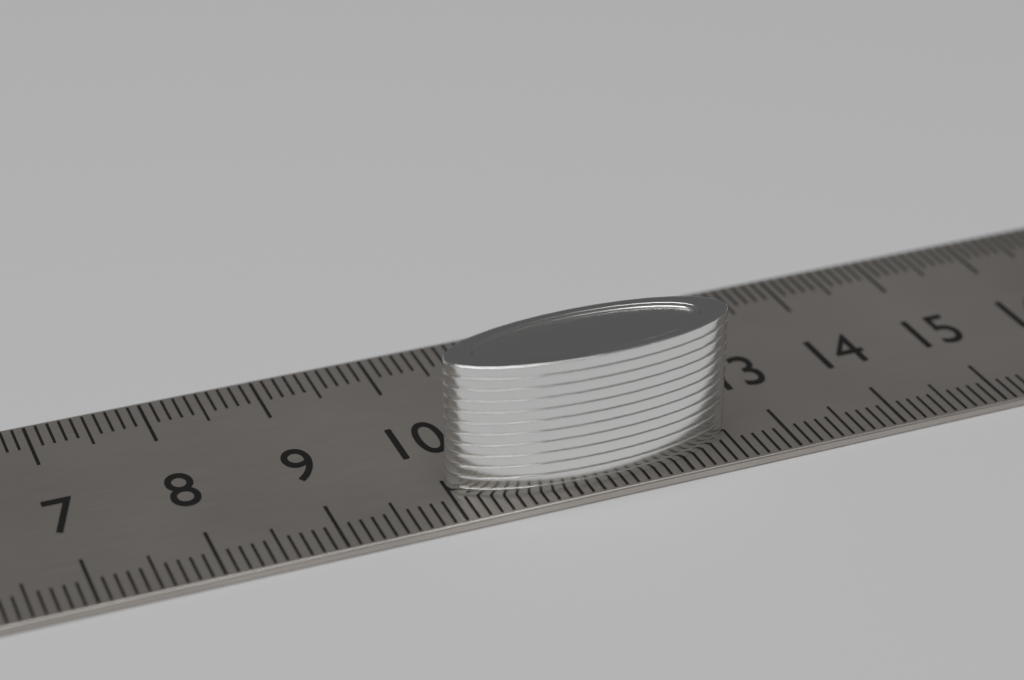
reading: 12.5 cm
